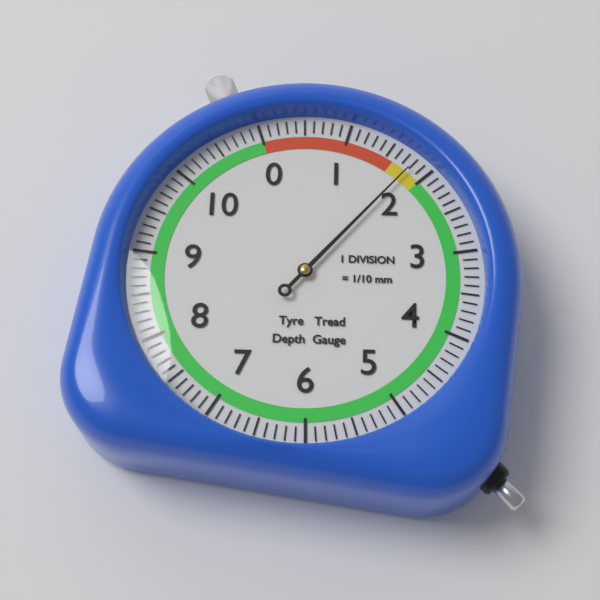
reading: 1.8 mm
